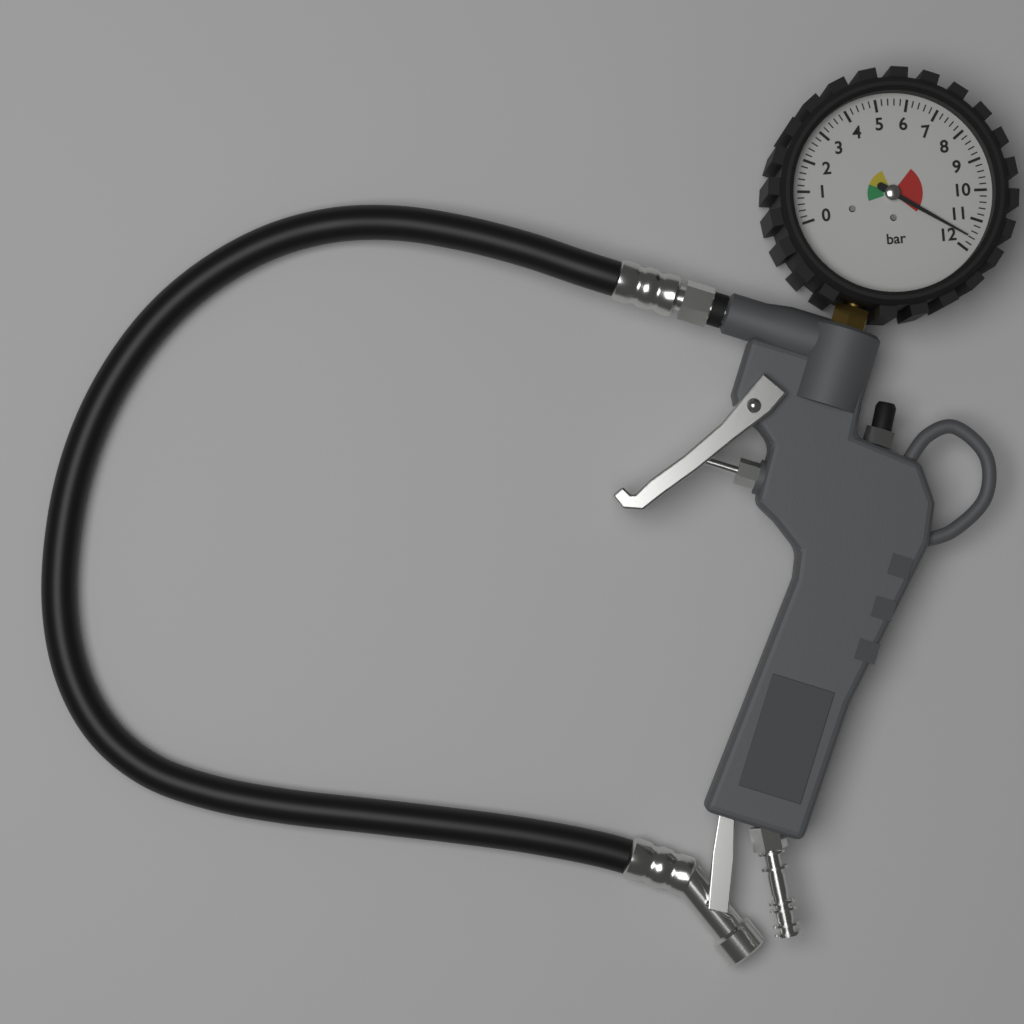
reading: 11.6 bar
